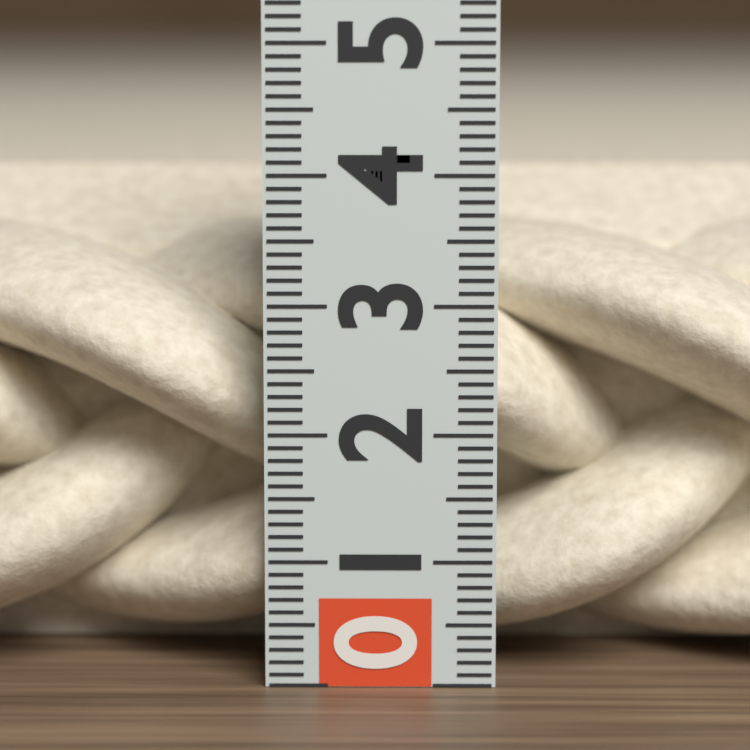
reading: 3.9 (no unit)
